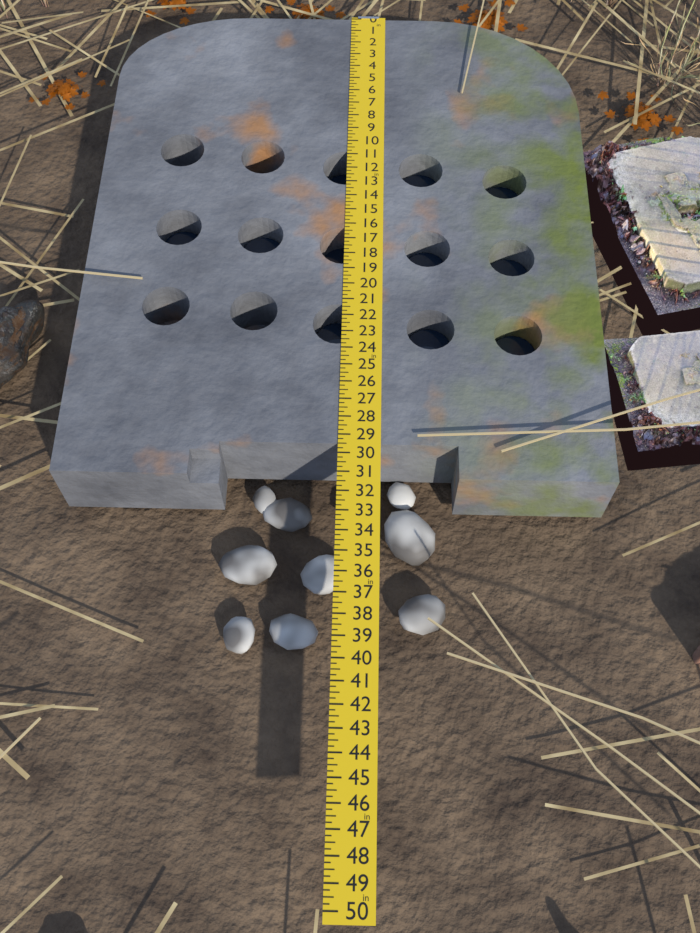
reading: 31.25 in
